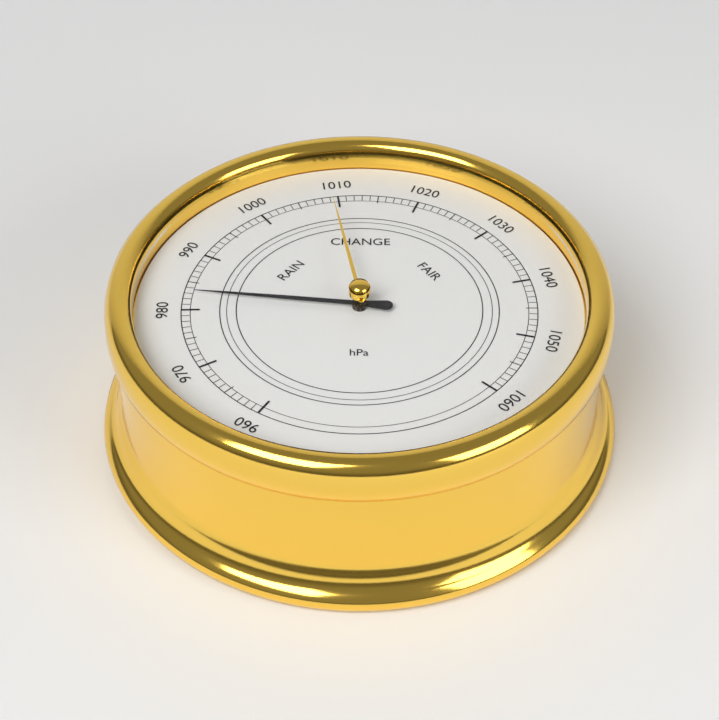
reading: 983 hPa
